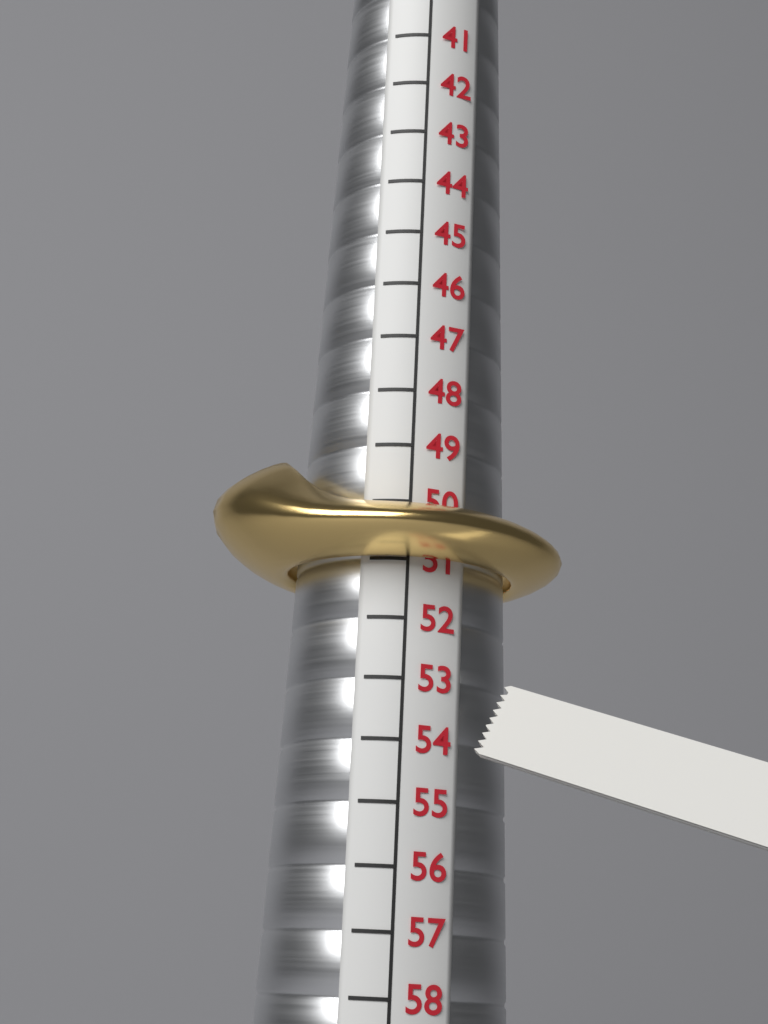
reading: 51 (no unit)
